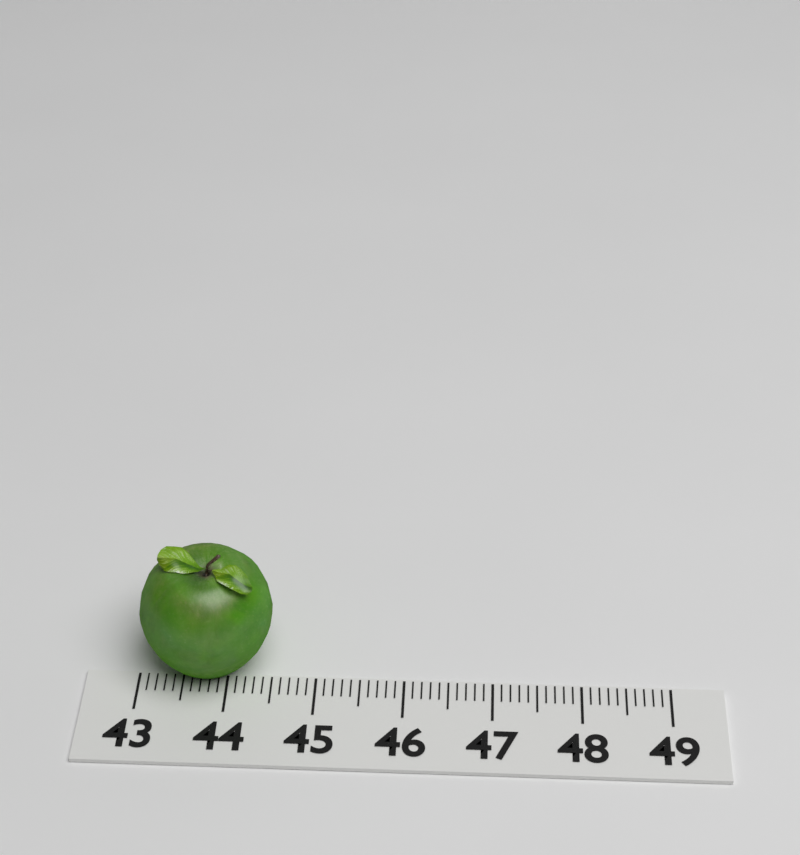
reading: 44.5 (no unit)
